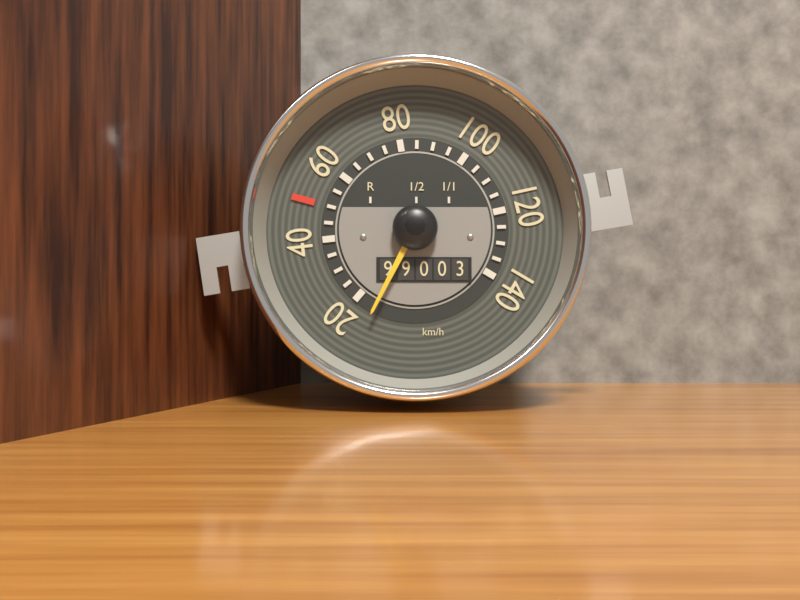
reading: 14 km/h
